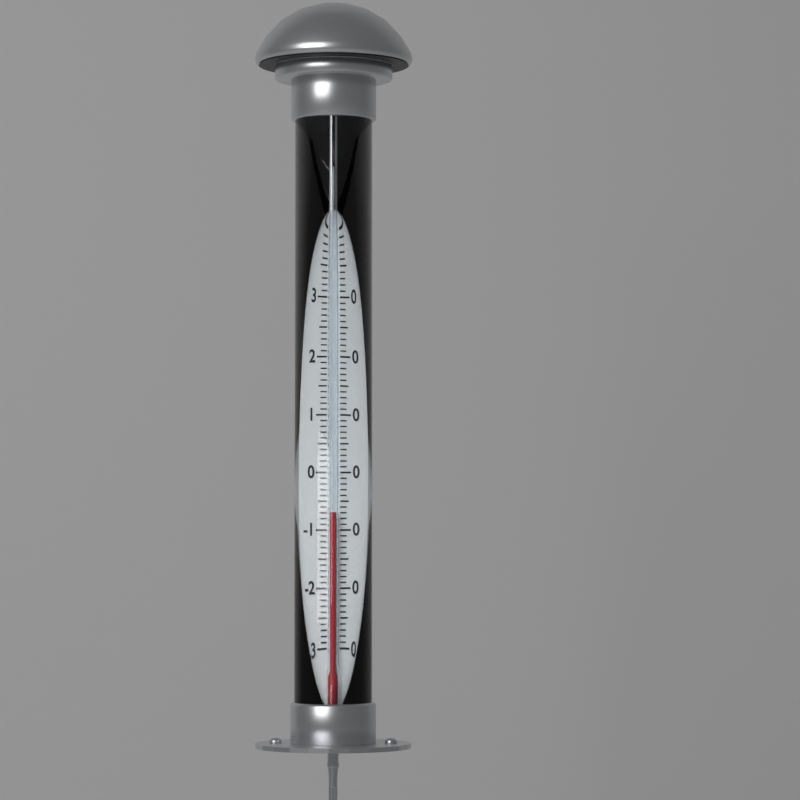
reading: -7 °C
